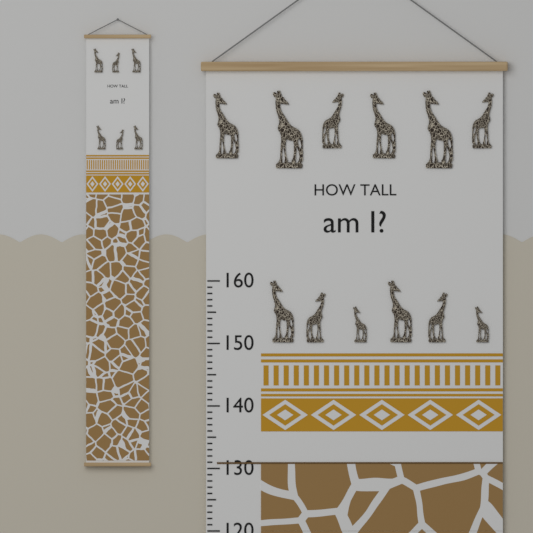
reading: 131 (no unit)
